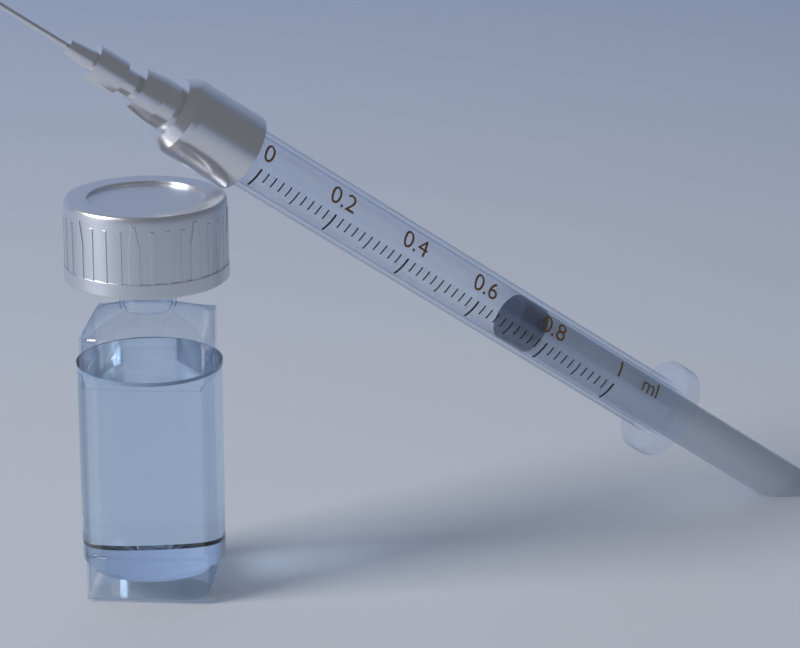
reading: 0.72 ml
